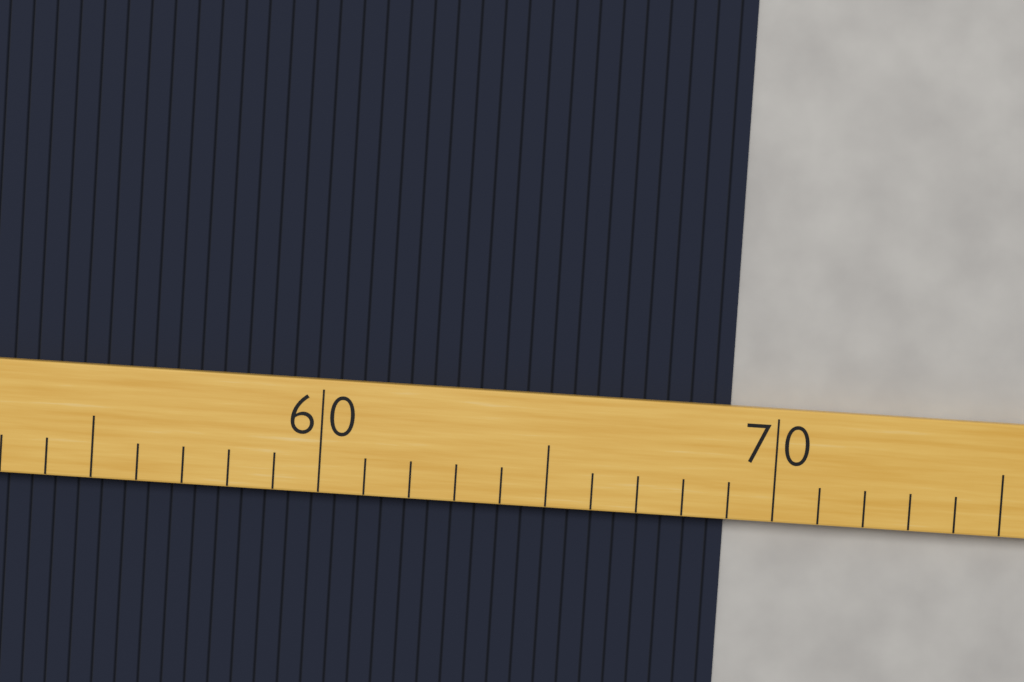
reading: 69 (no unit)
